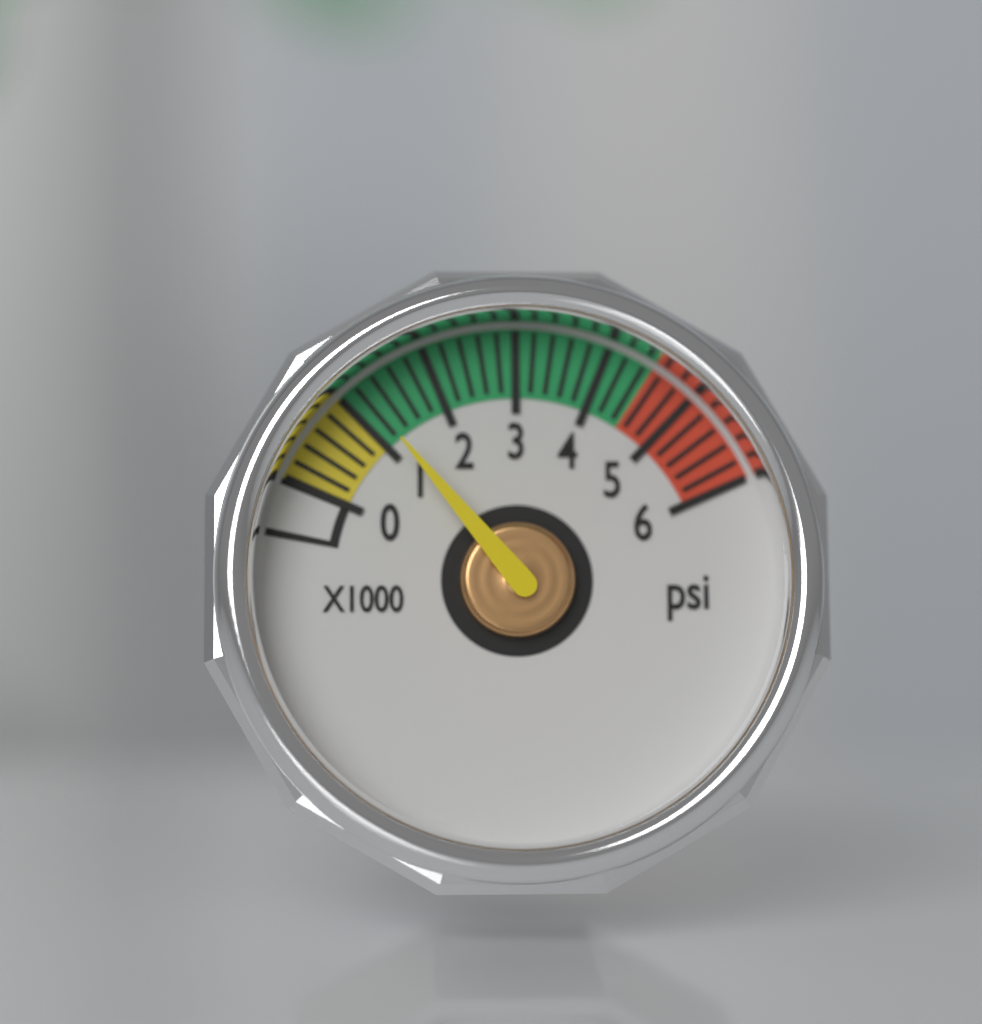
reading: 1200 psi
